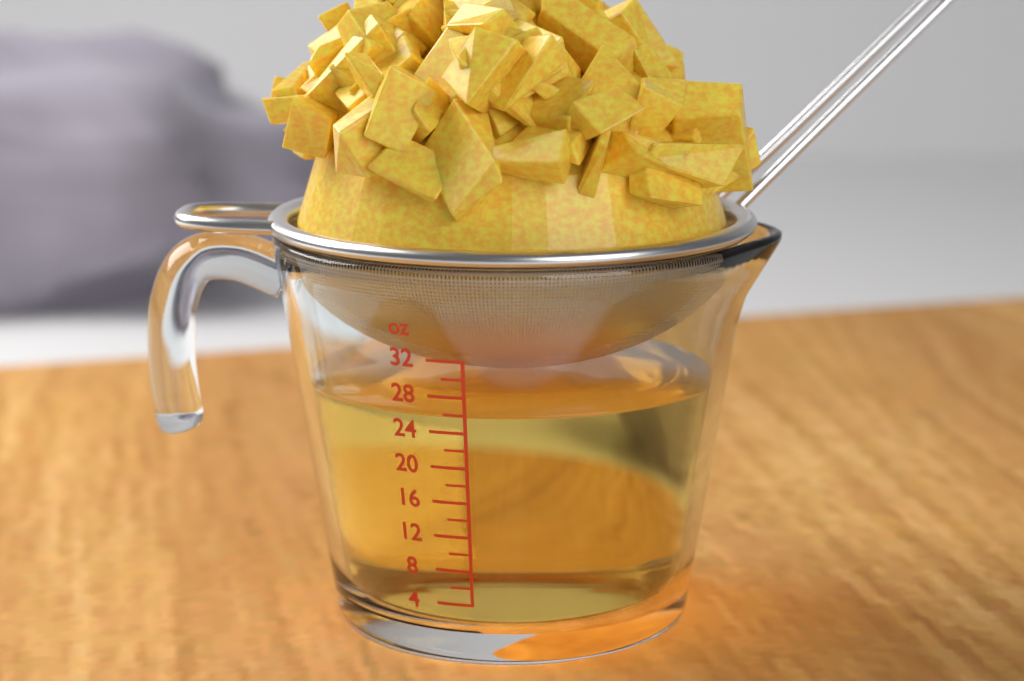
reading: 26 oz
